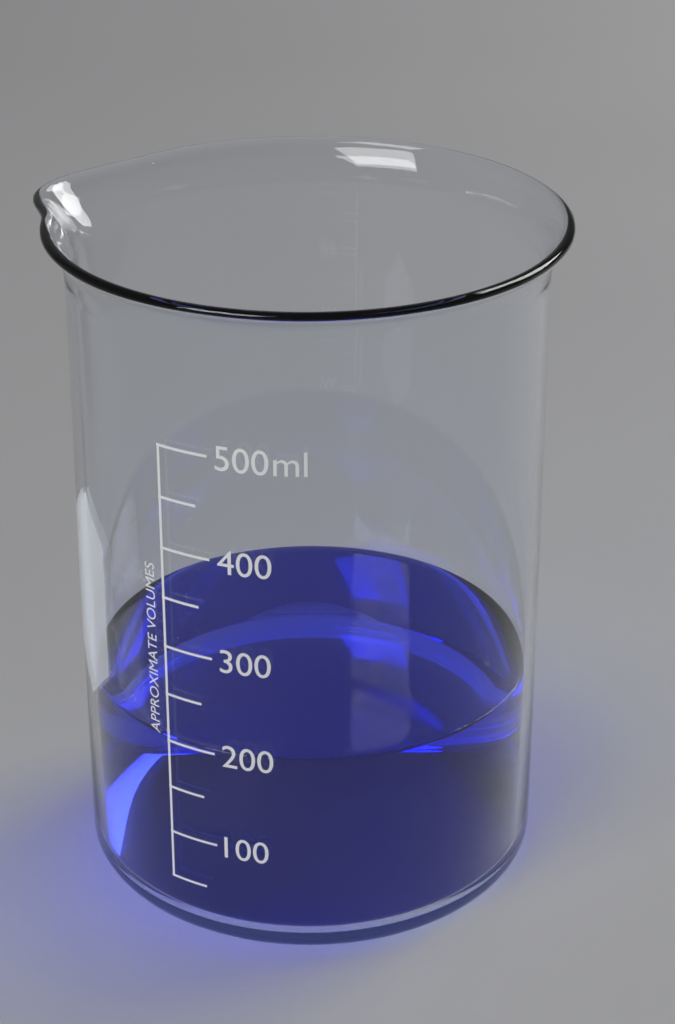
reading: 200 ml
